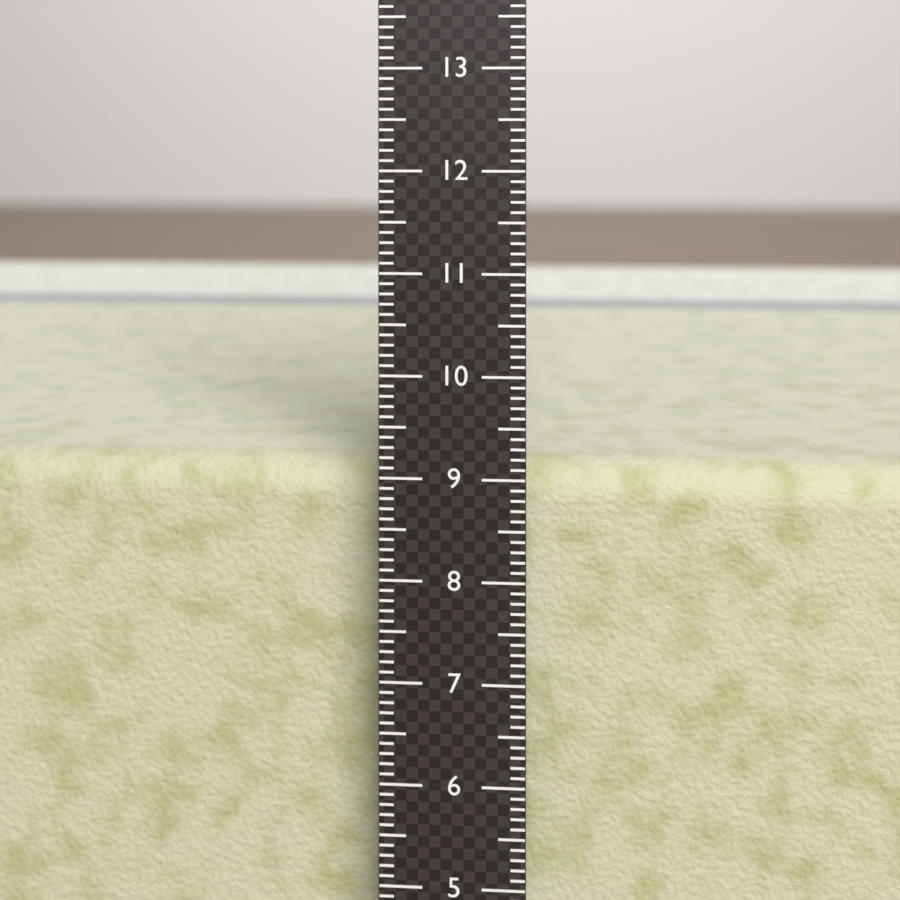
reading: 9.0 cm
